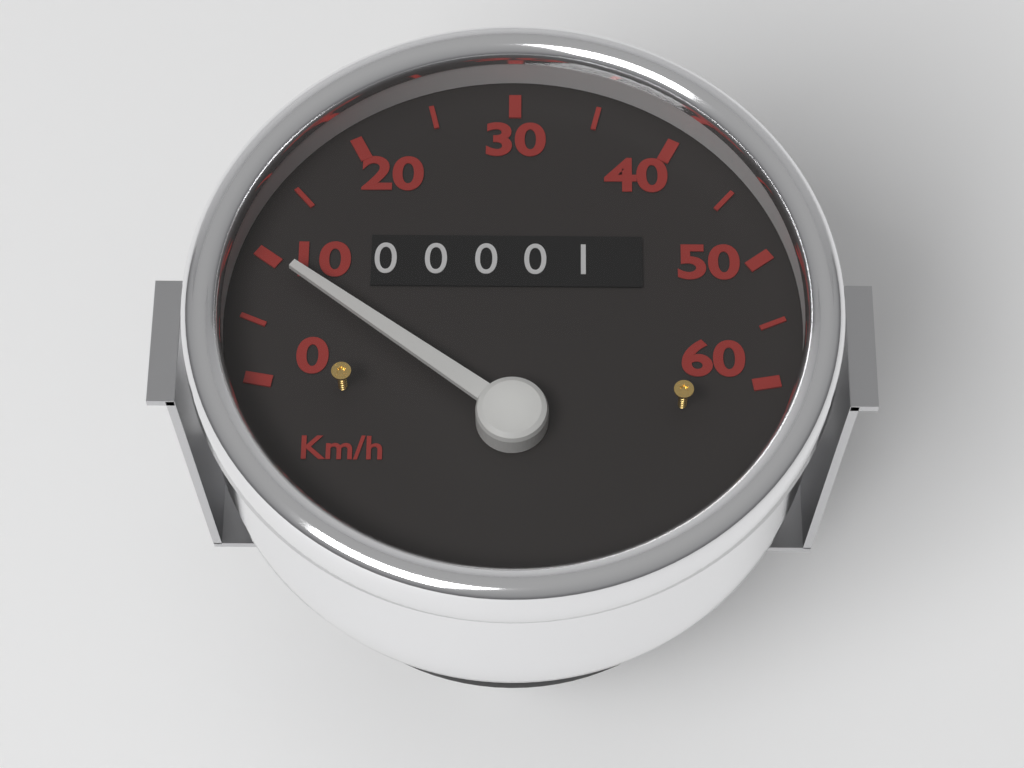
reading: 10 km/h
